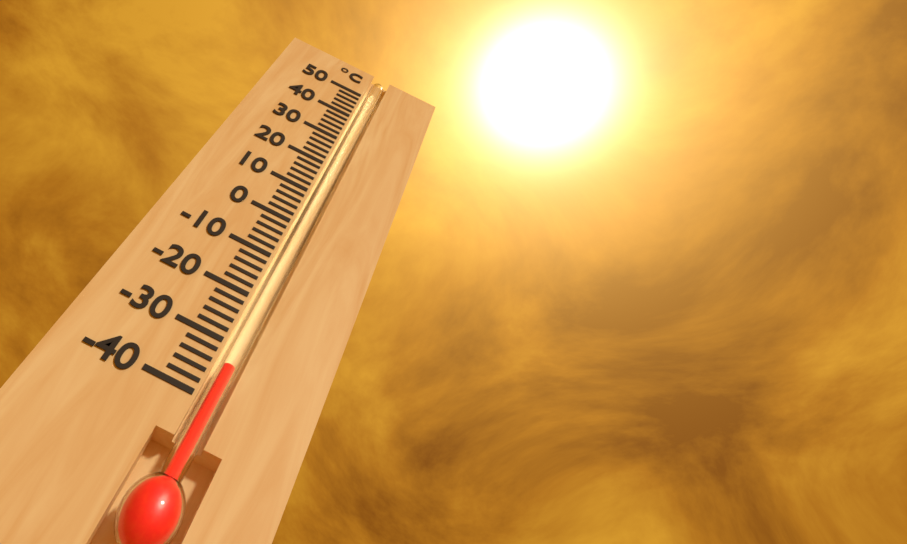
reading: -34 °C
